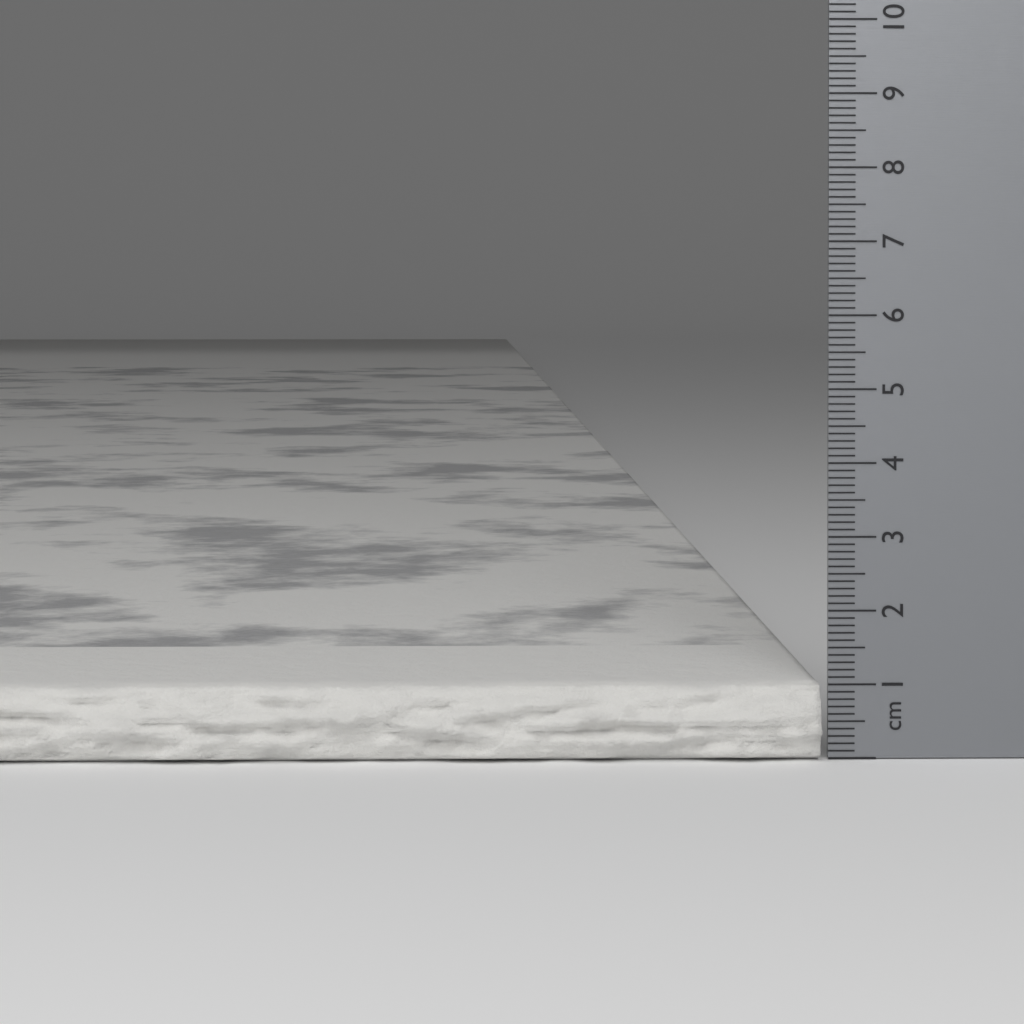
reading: 1.0 cm
